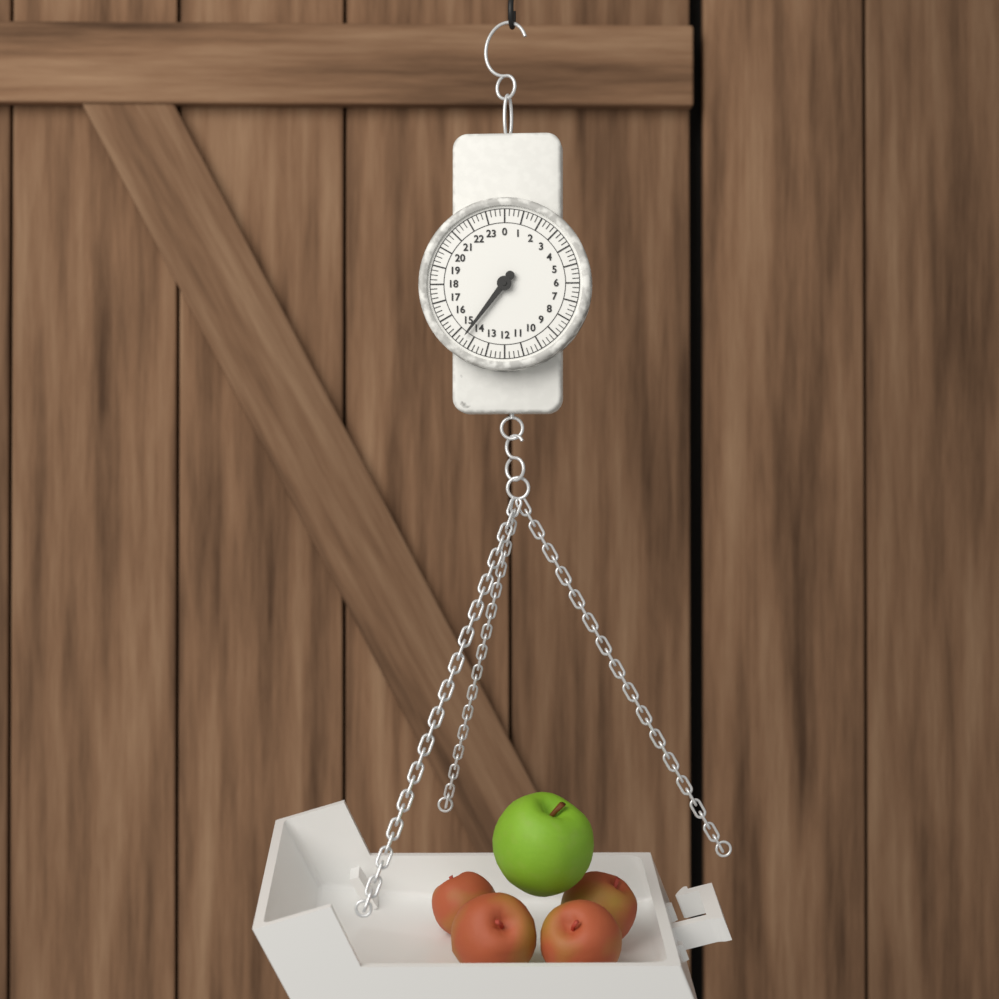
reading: 14.50 (no unit)
